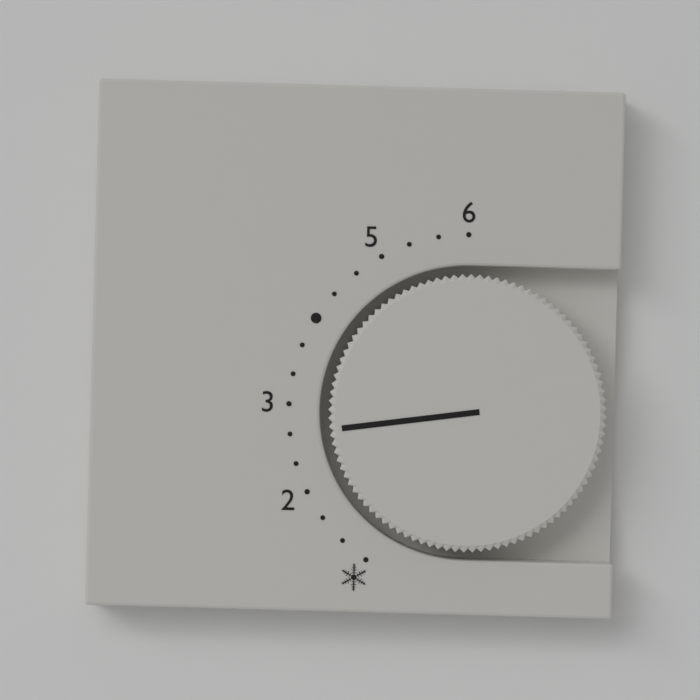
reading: 2.666667 (no unit)
